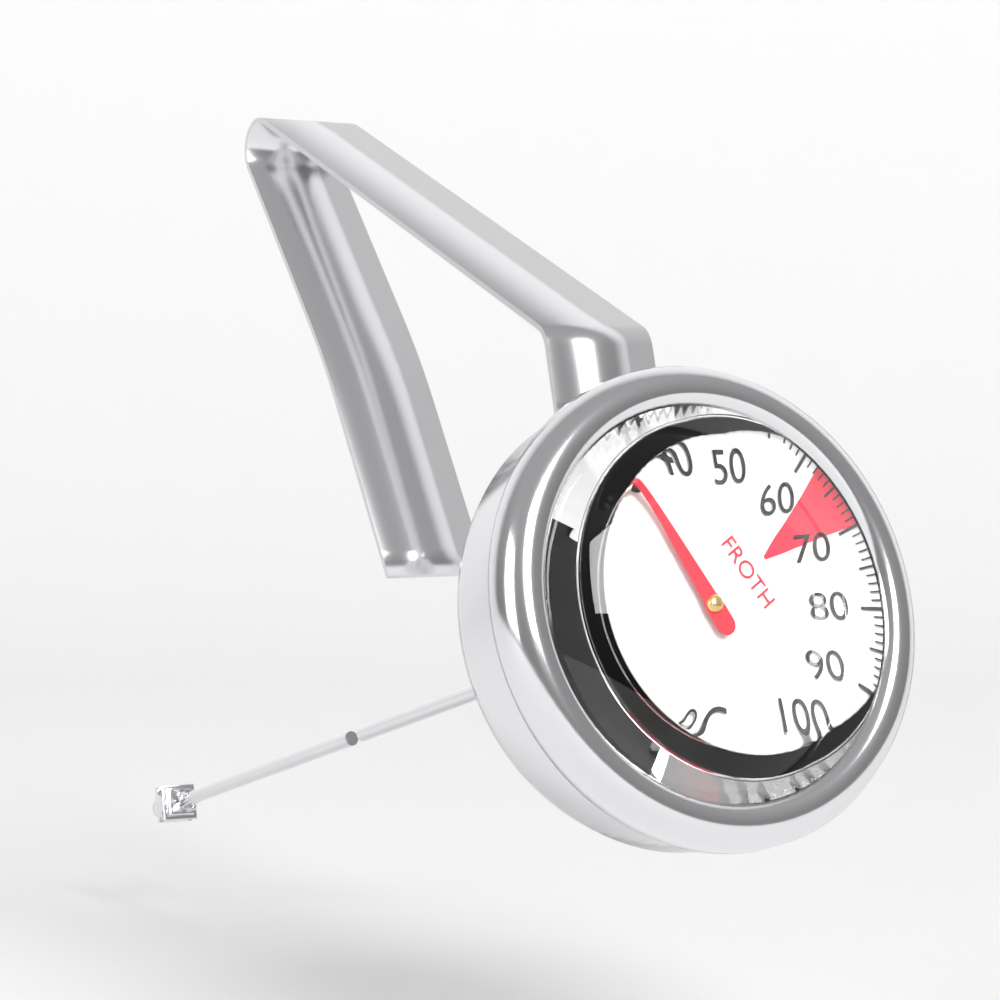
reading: 31 °C
